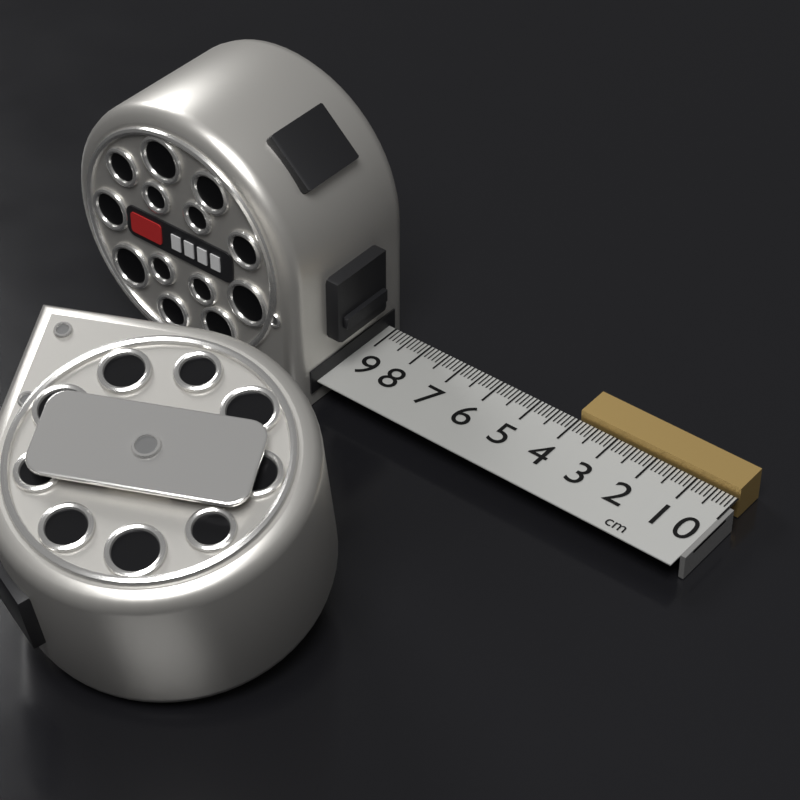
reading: 4.0 cm
